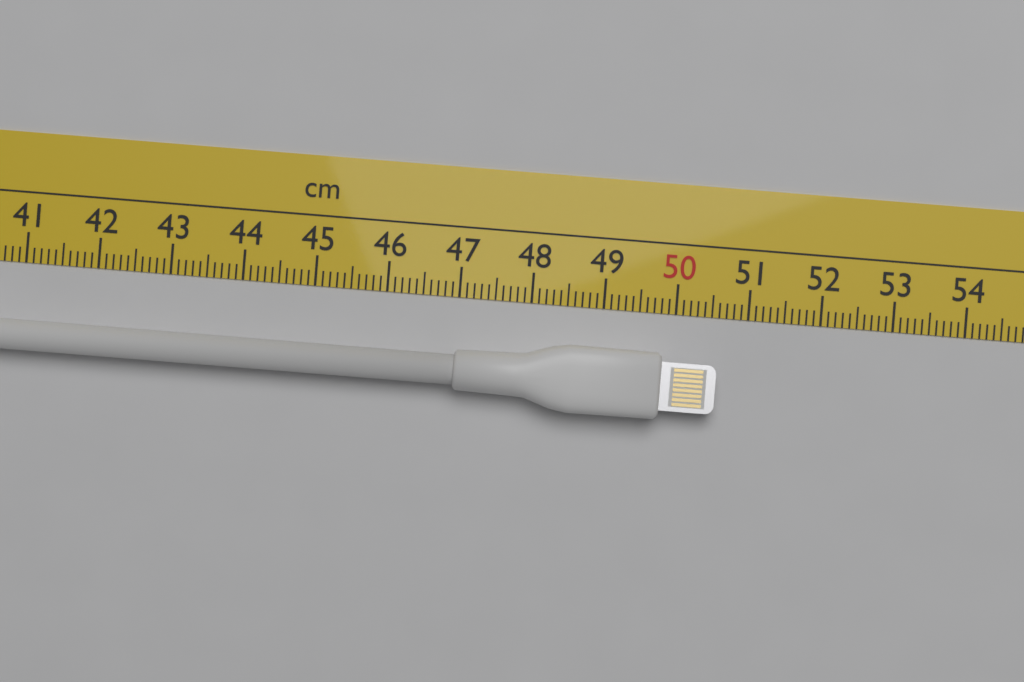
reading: 50.6 cm
